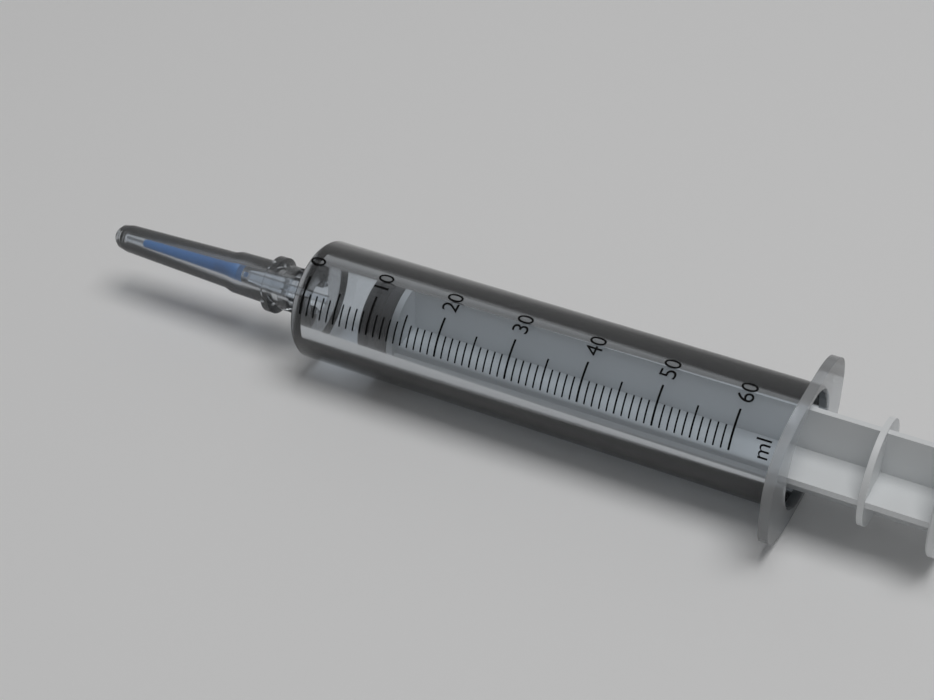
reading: 8 ml
